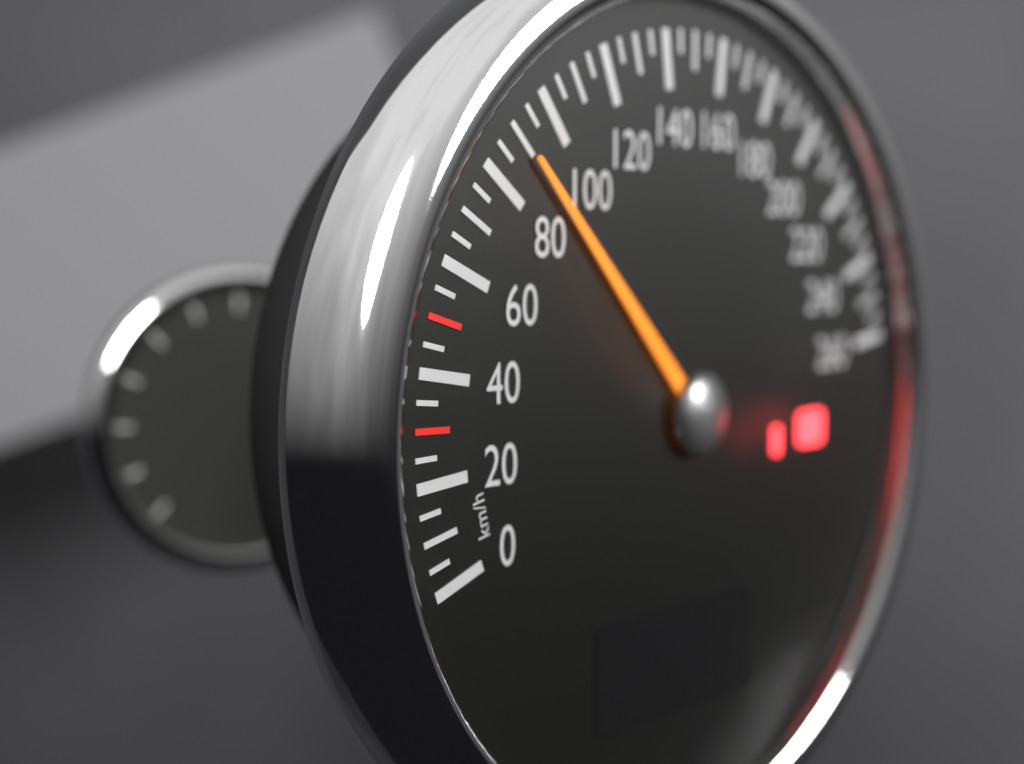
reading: 90 km/h
